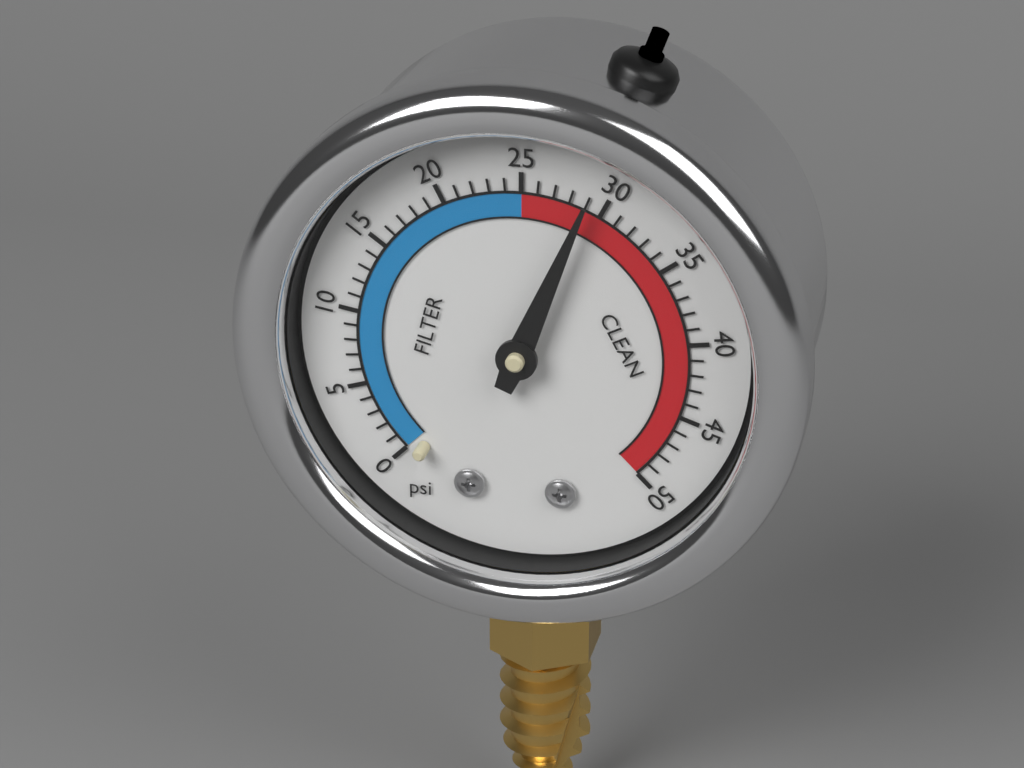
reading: 29 psi
